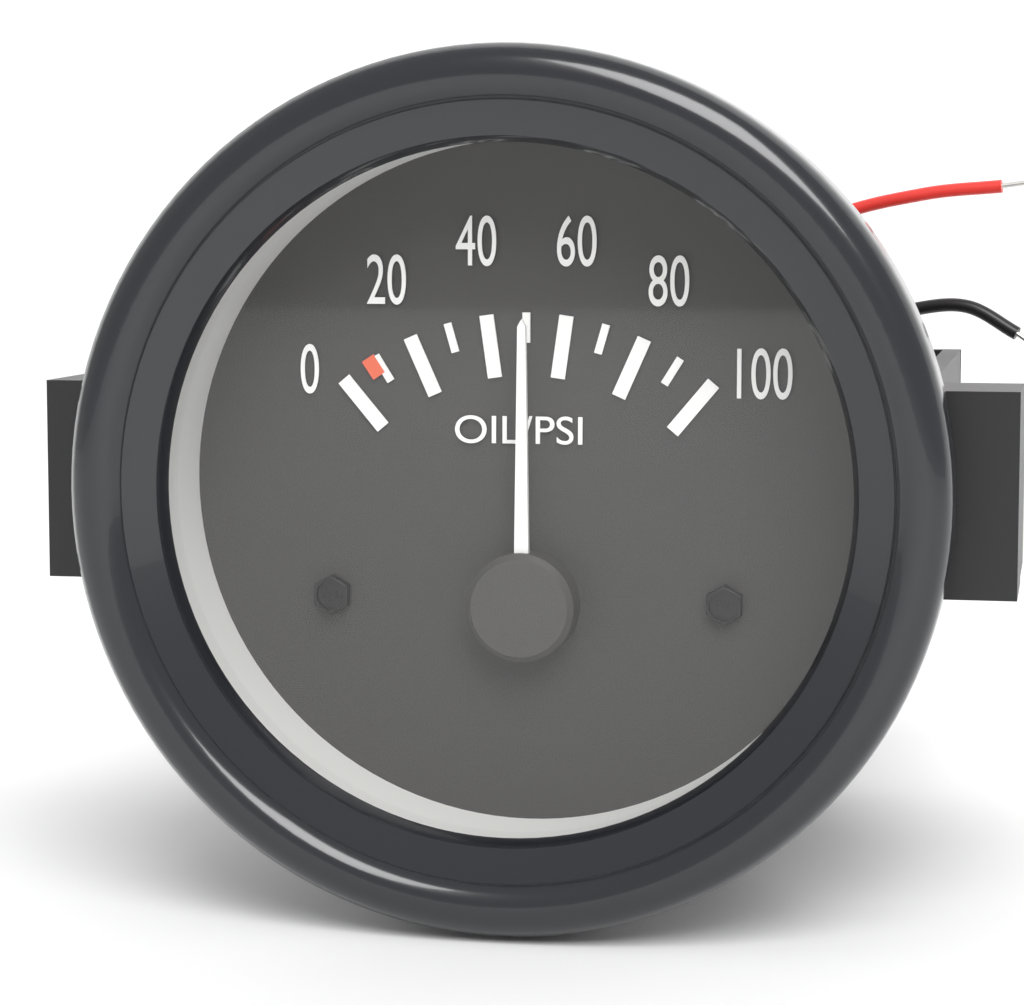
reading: 50 psi
